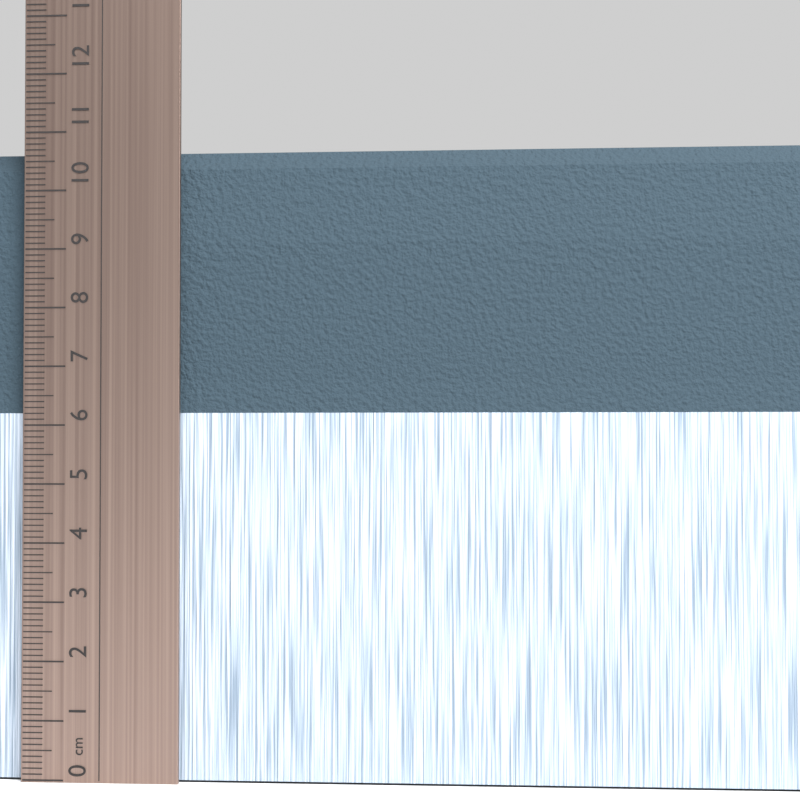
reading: 10.7 cm
